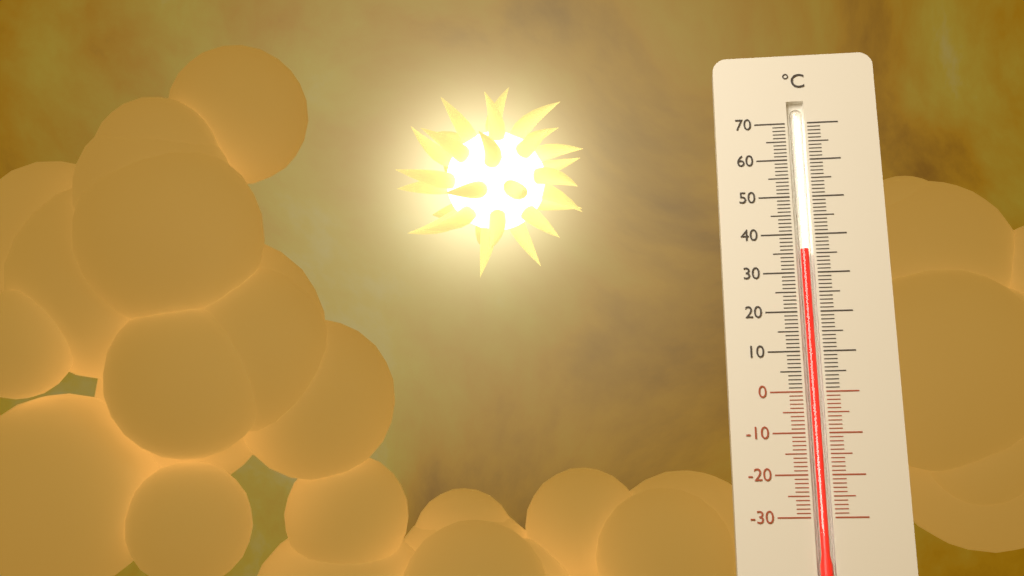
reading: 36 °C
